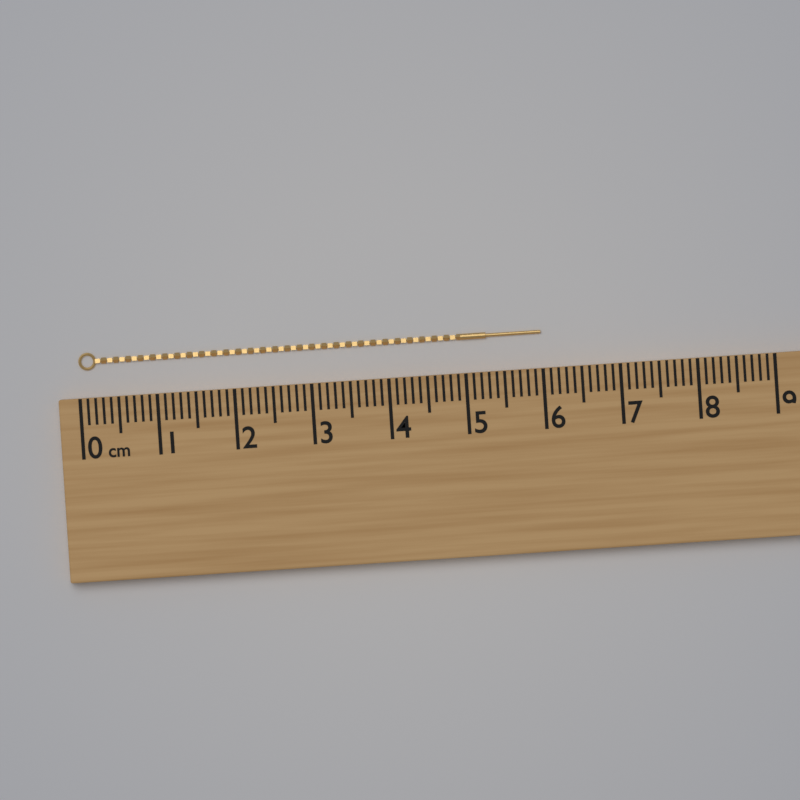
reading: 6.0 cm
